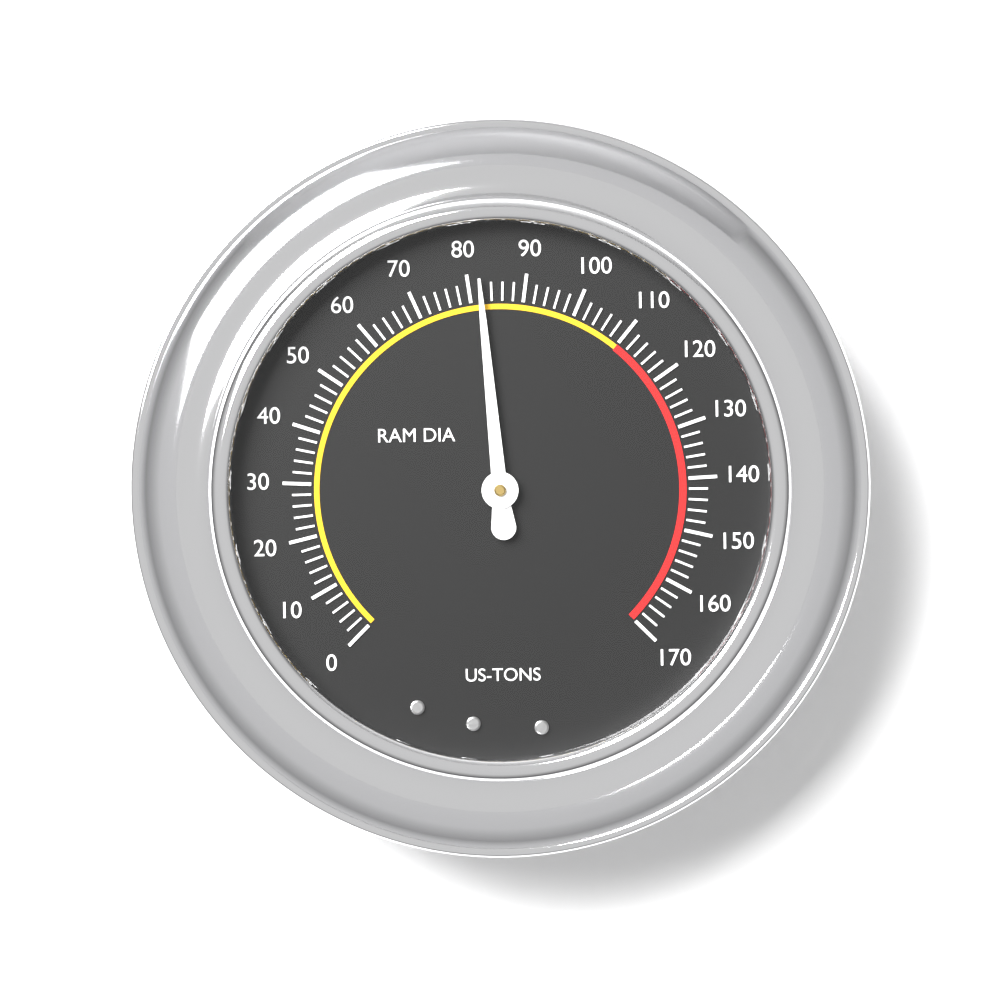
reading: 82 US-TONS
